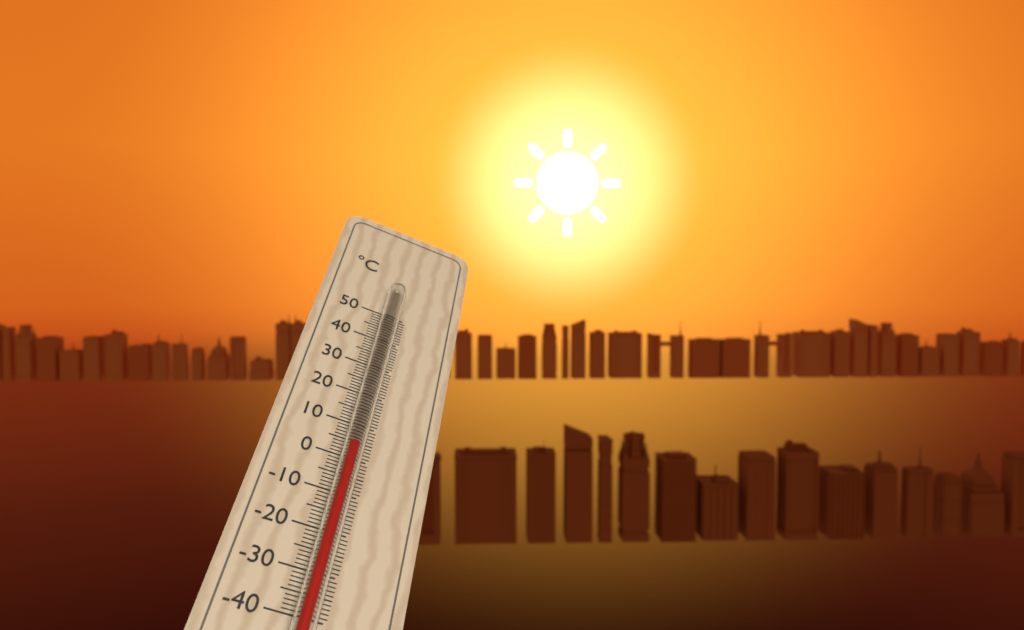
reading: 2 °C
